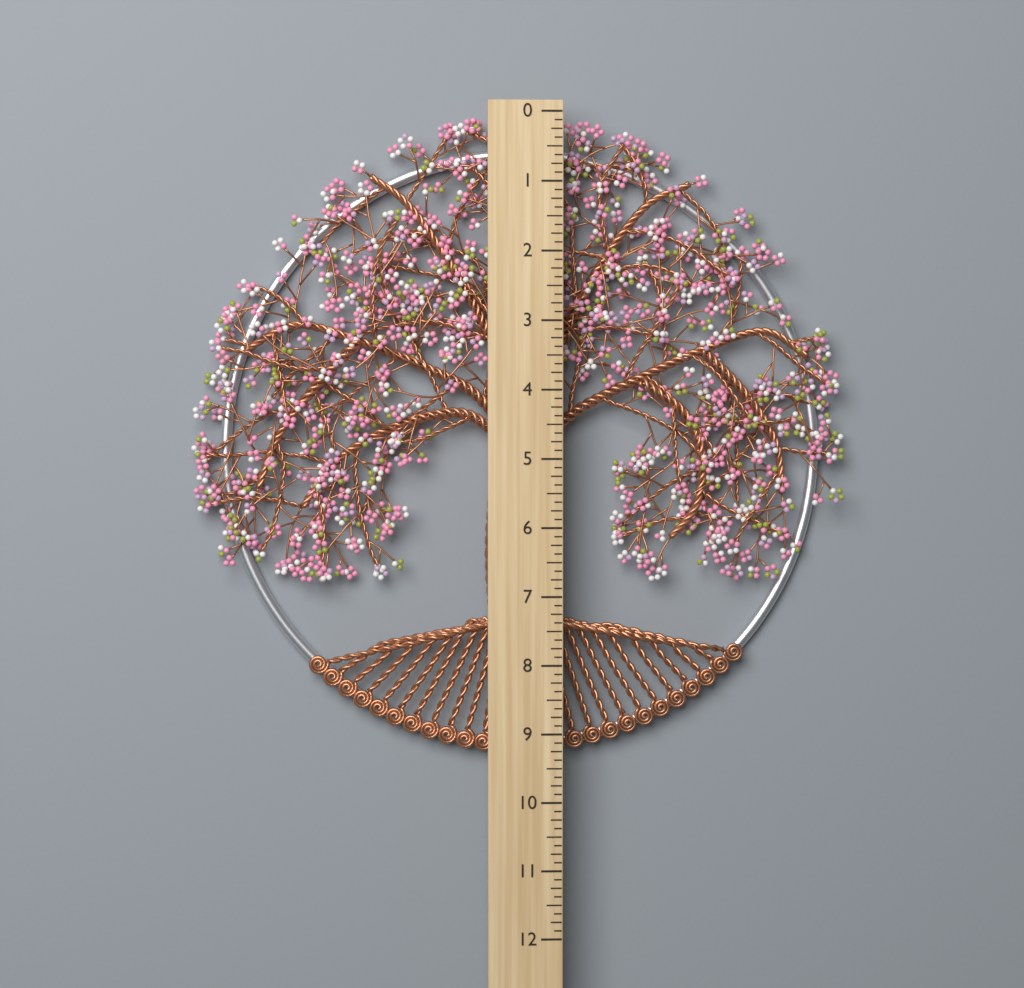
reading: 9.375 (no unit)
